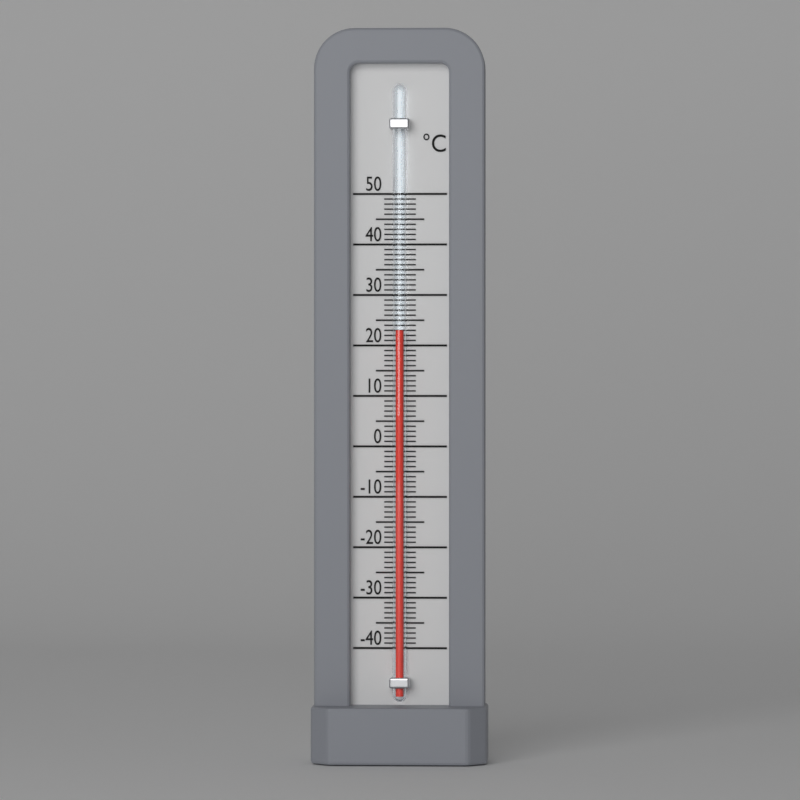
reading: 23 °C
